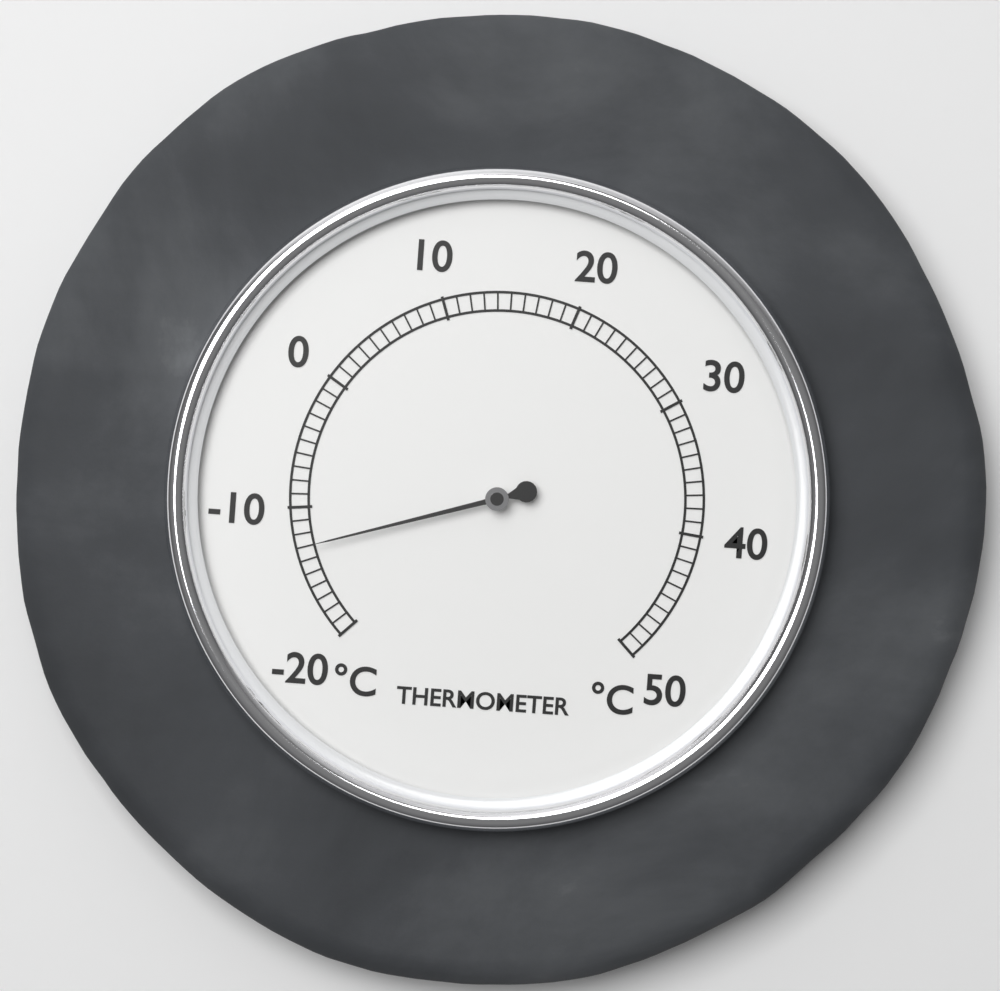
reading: -13 °C
